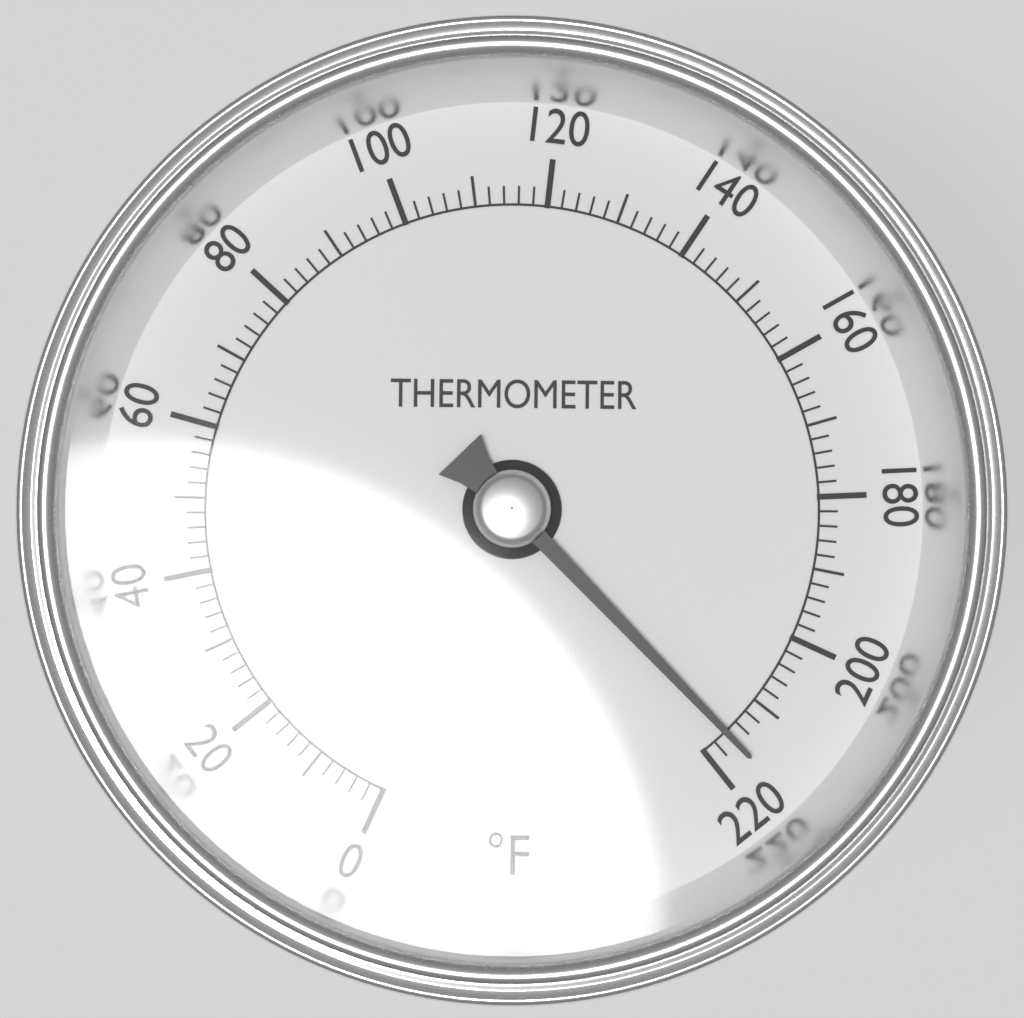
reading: 216 °F
